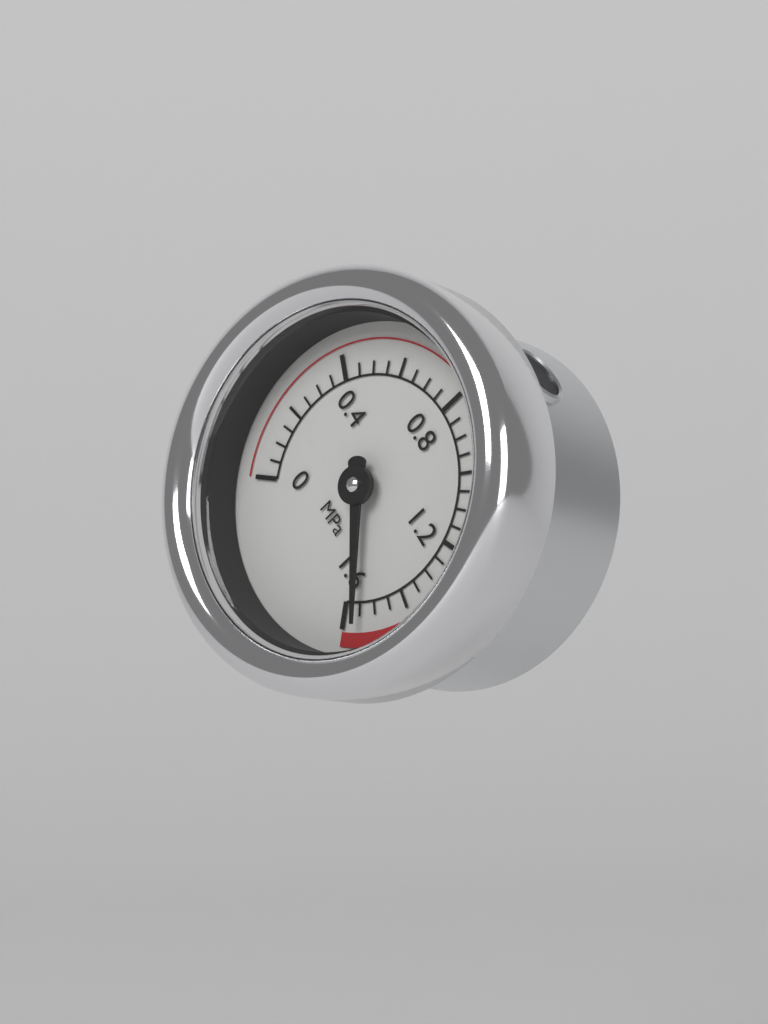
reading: 1.55 MPa
